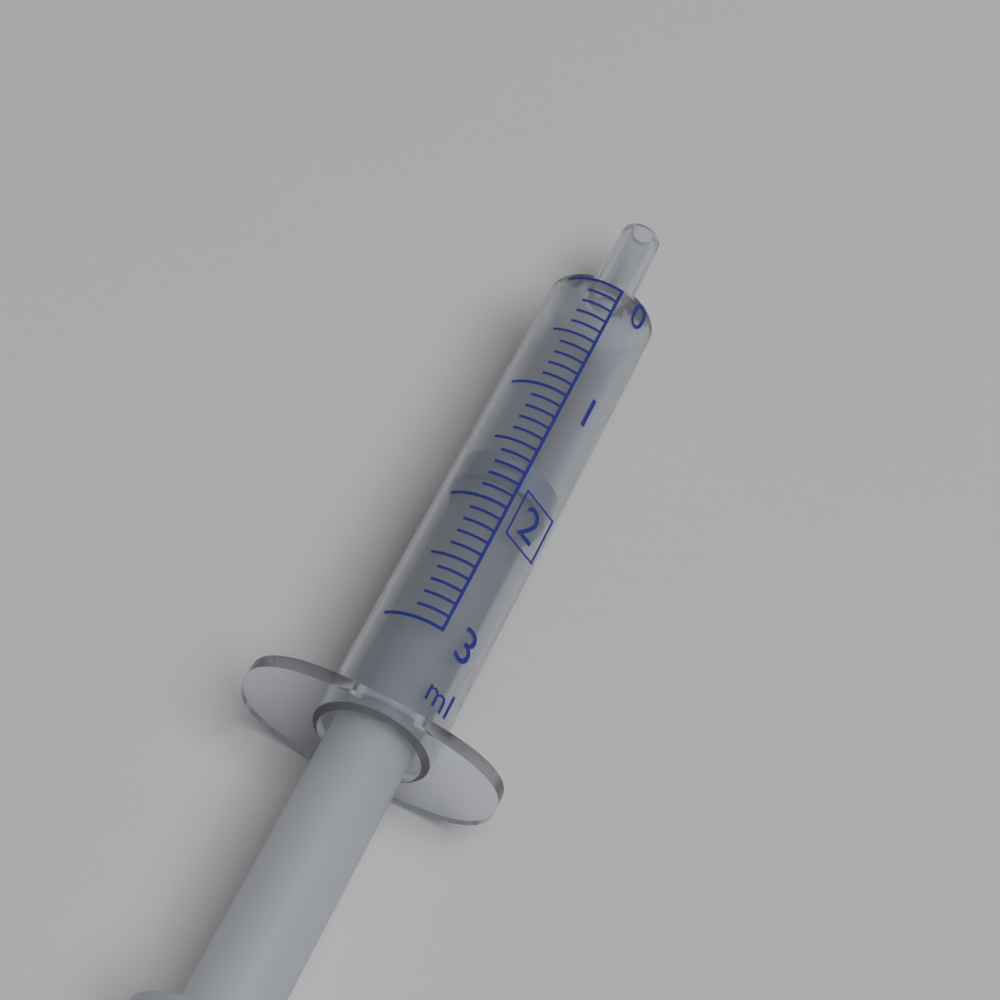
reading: 1.6 ml
